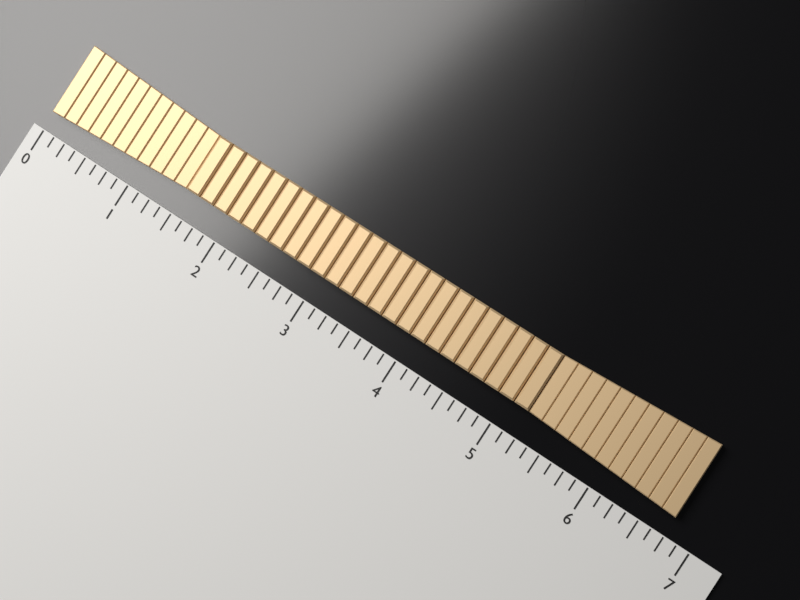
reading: 6.750 (no unit)
